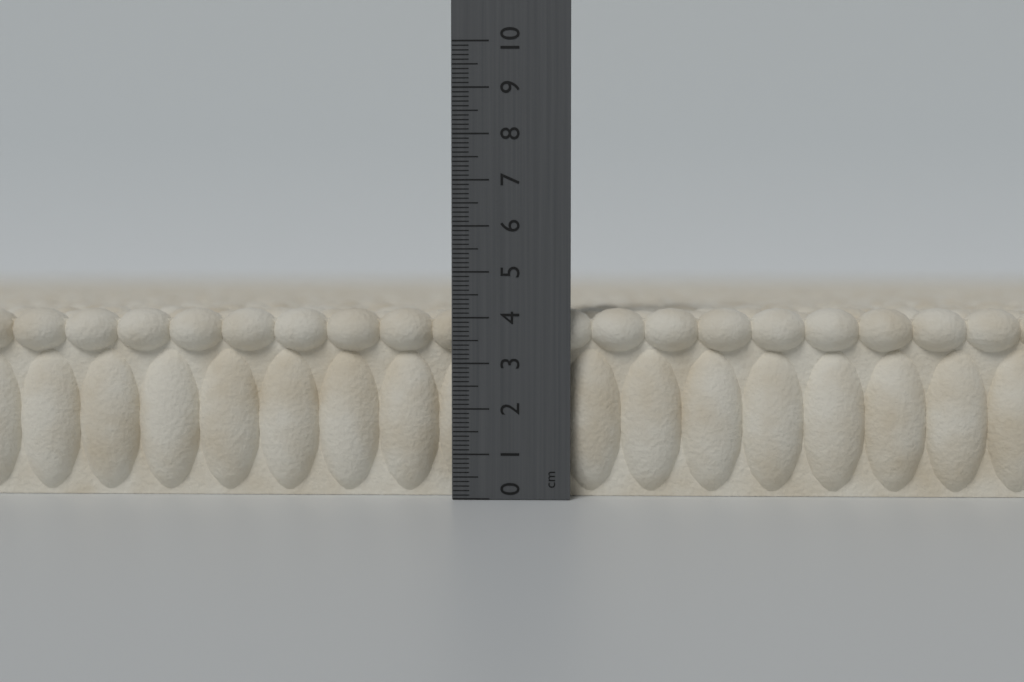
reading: 4.2 cm
